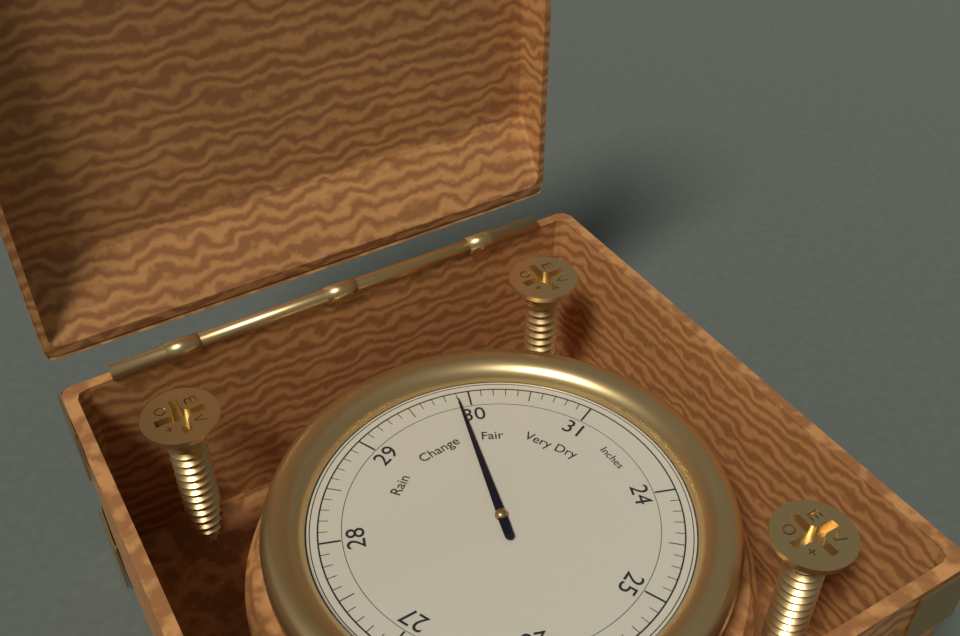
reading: 29.9 Inches
